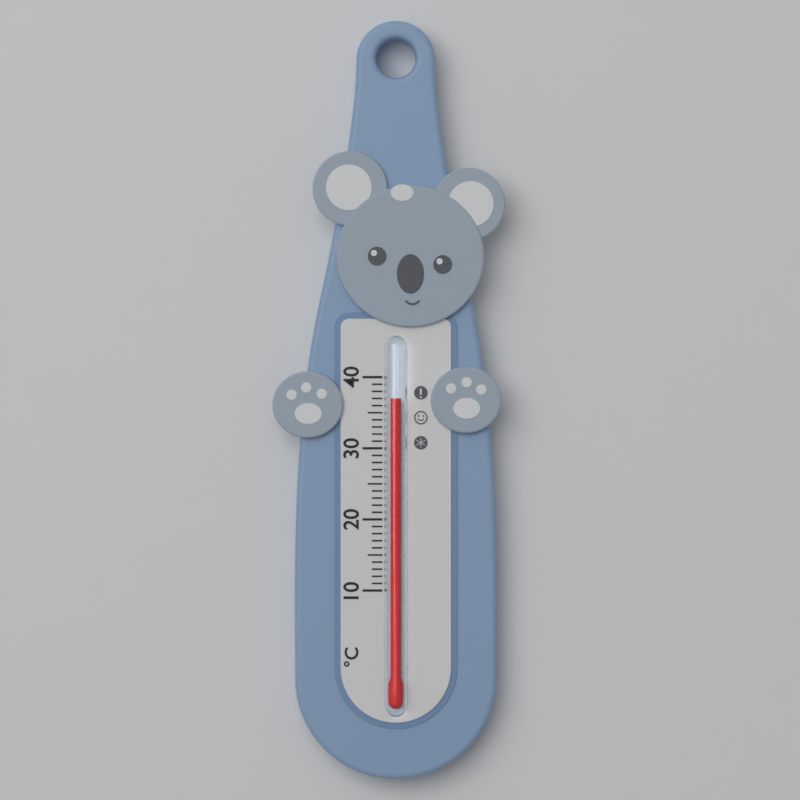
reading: 37 °C
